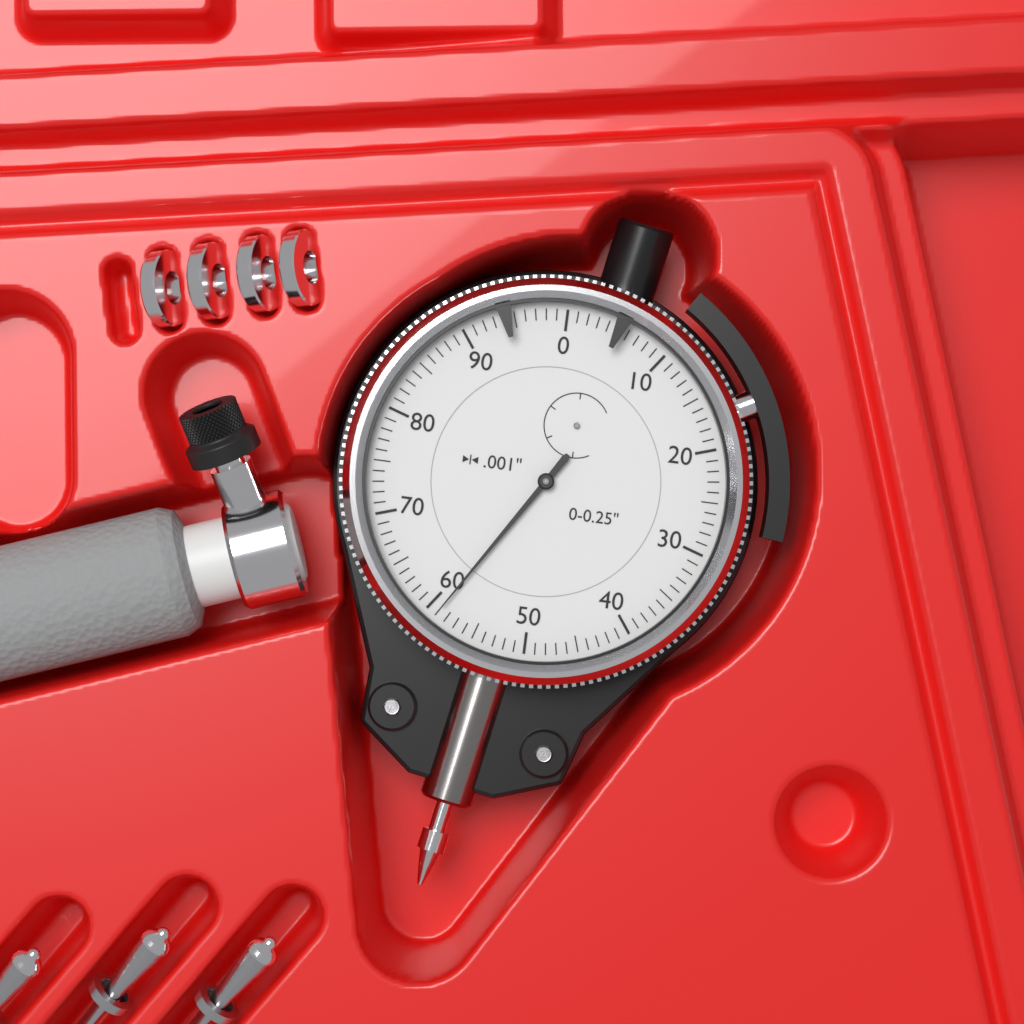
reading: 0.059 in
